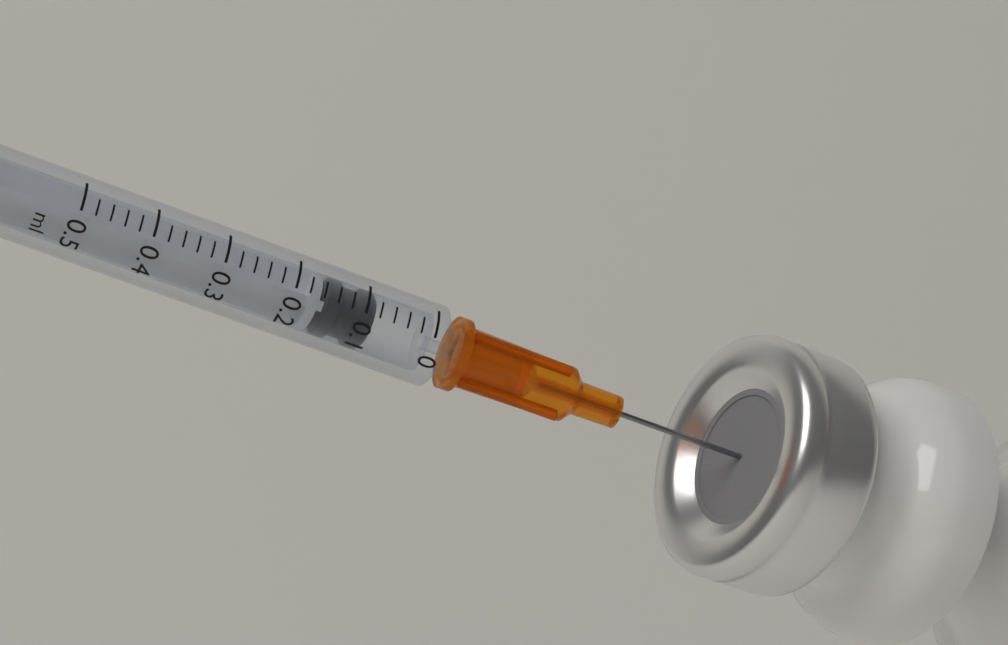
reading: 0.08 ml
